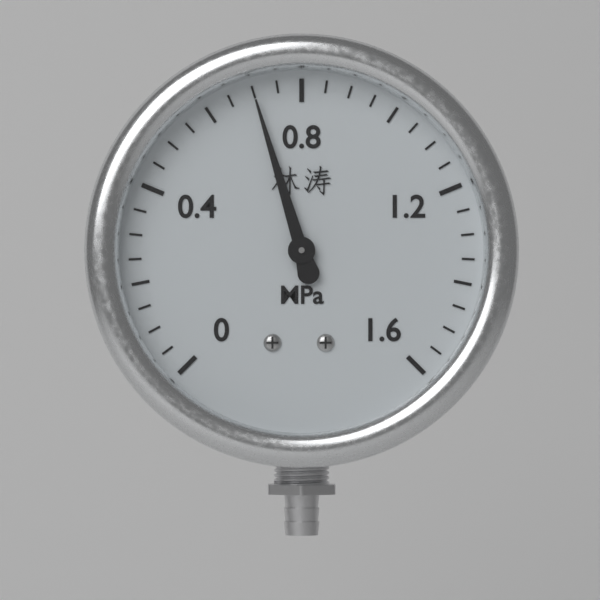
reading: 0.70 MPa
